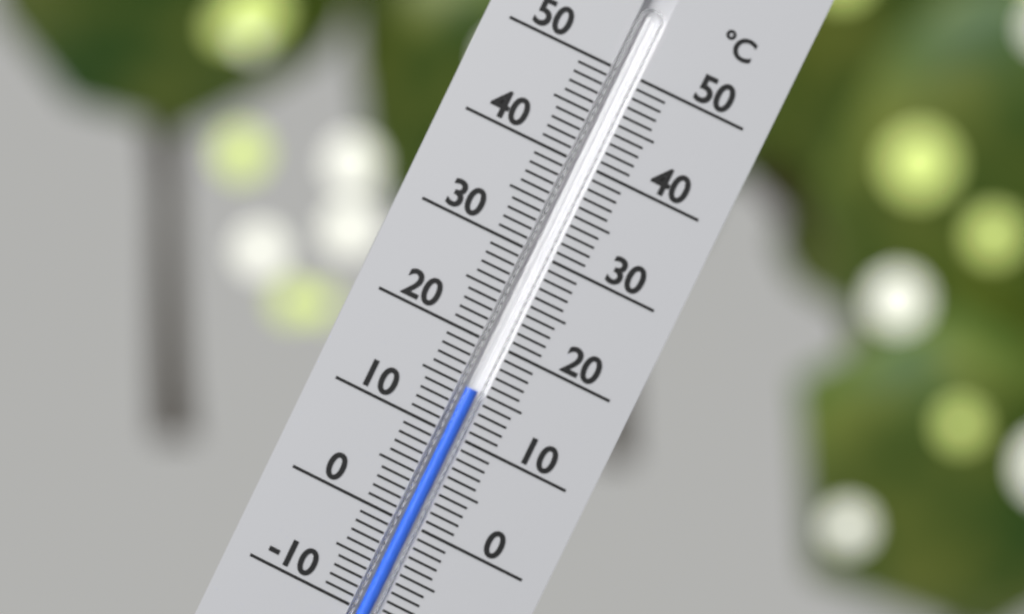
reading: 15 °C
